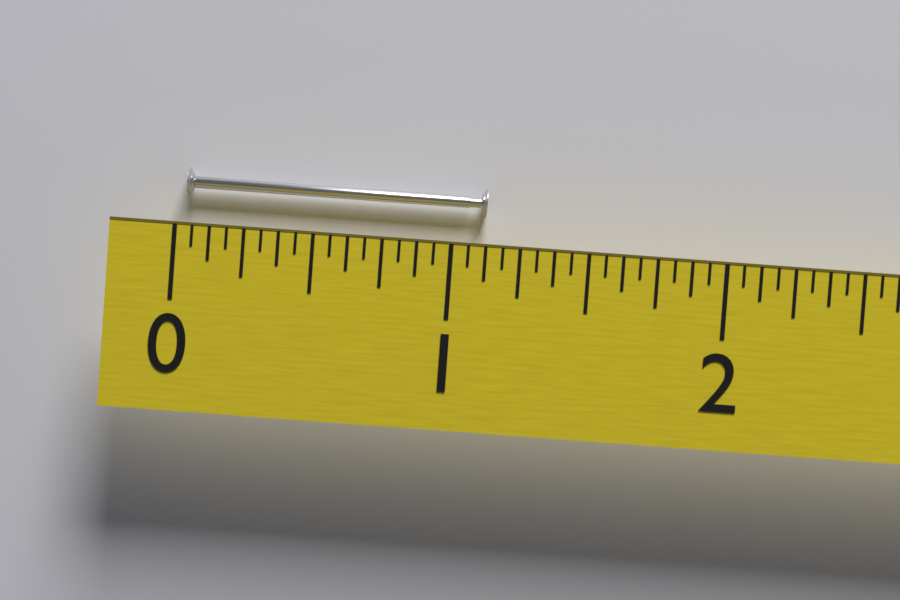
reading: 1.1250 (no unit)
